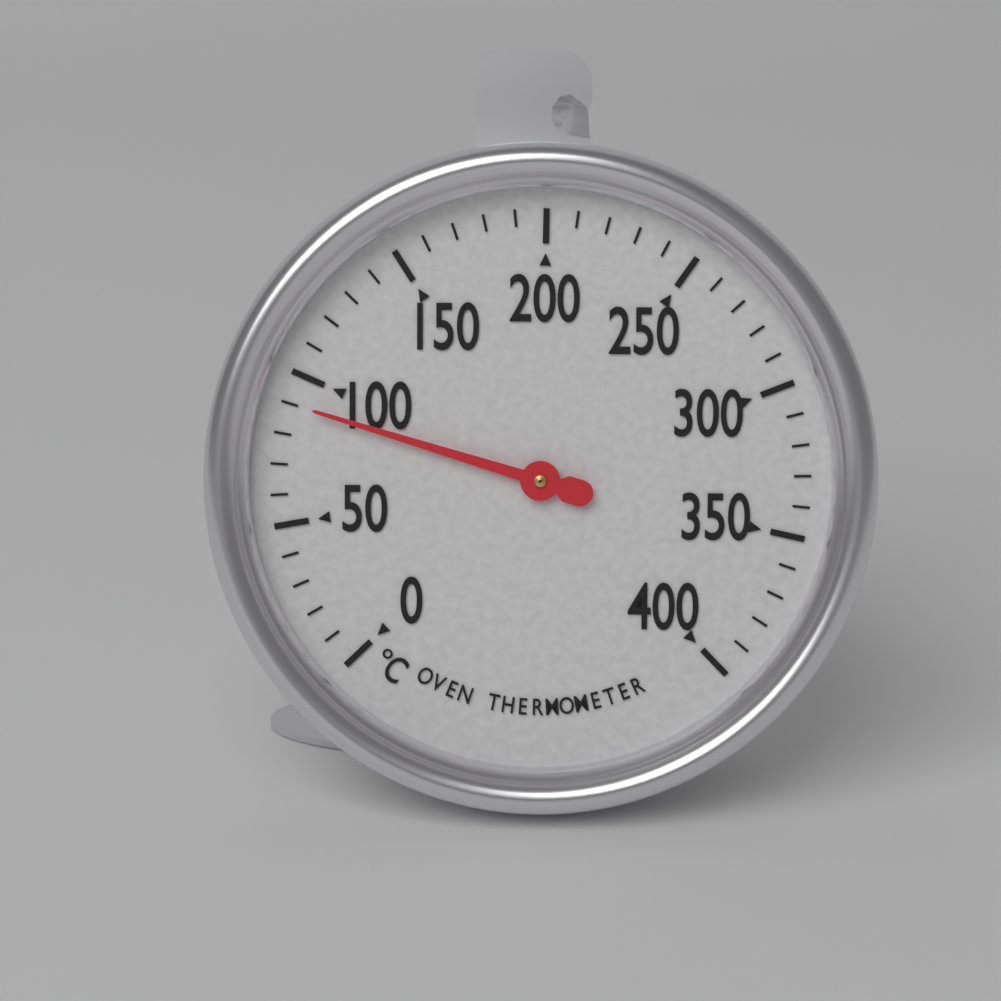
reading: 90 °C
